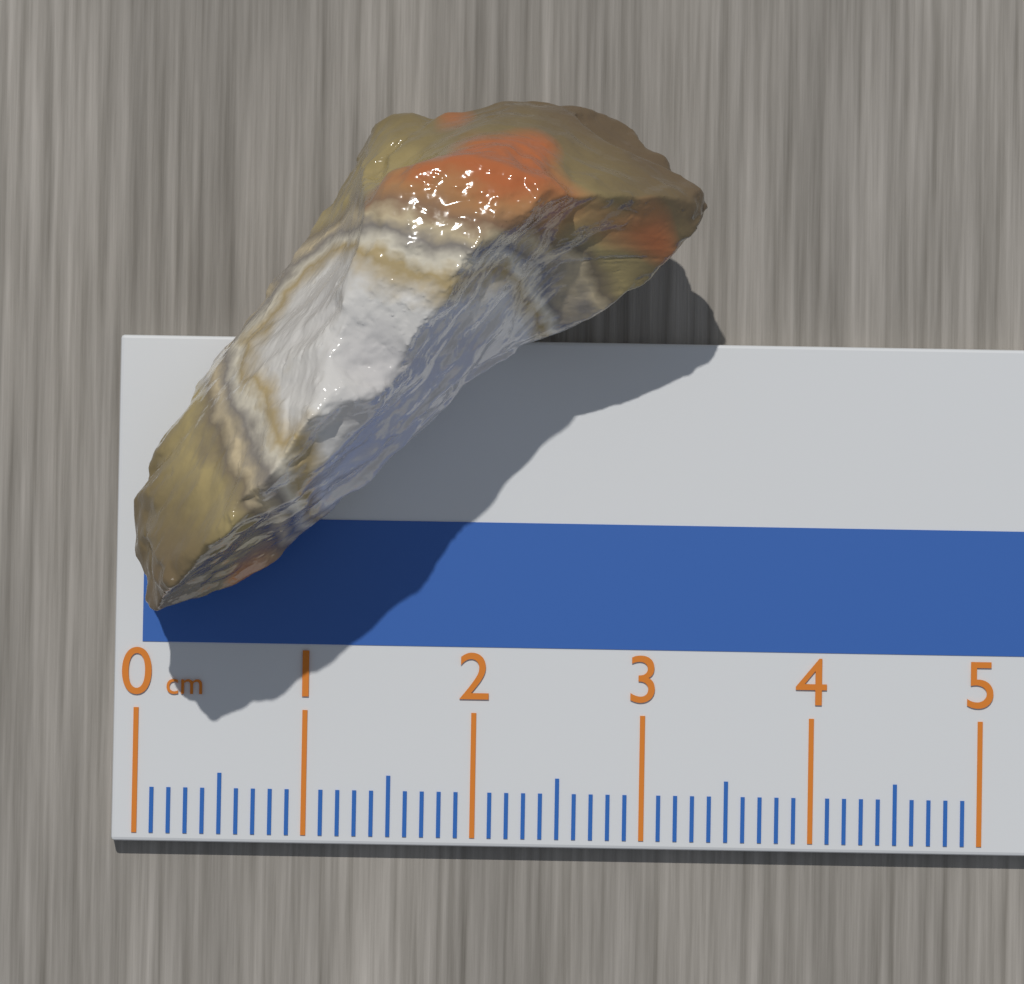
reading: 3.3 cm
